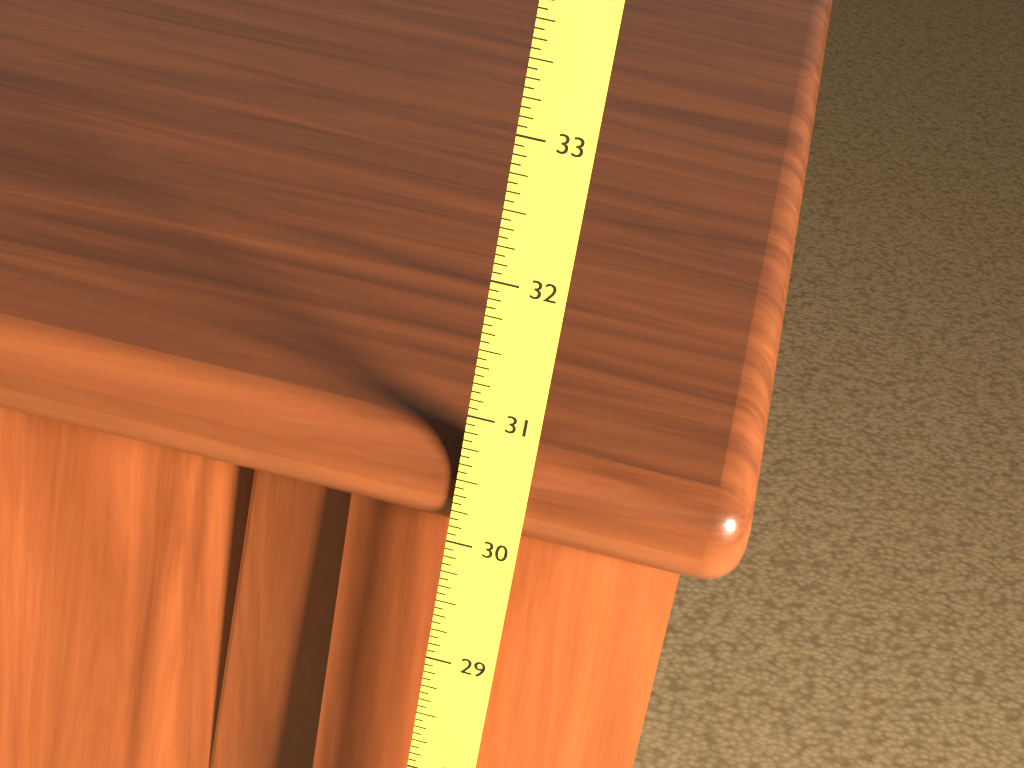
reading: 30.7500 (no unit)
